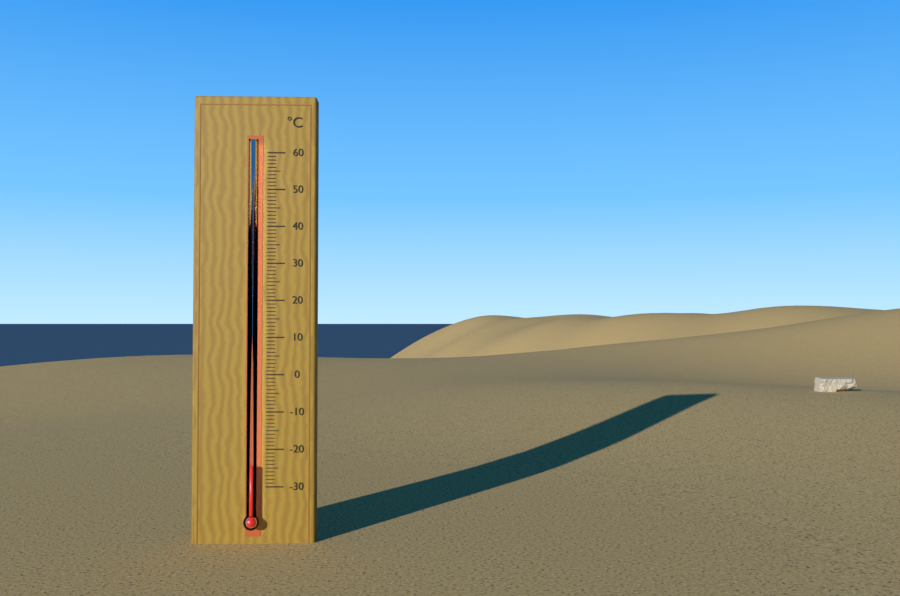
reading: -24 °C
